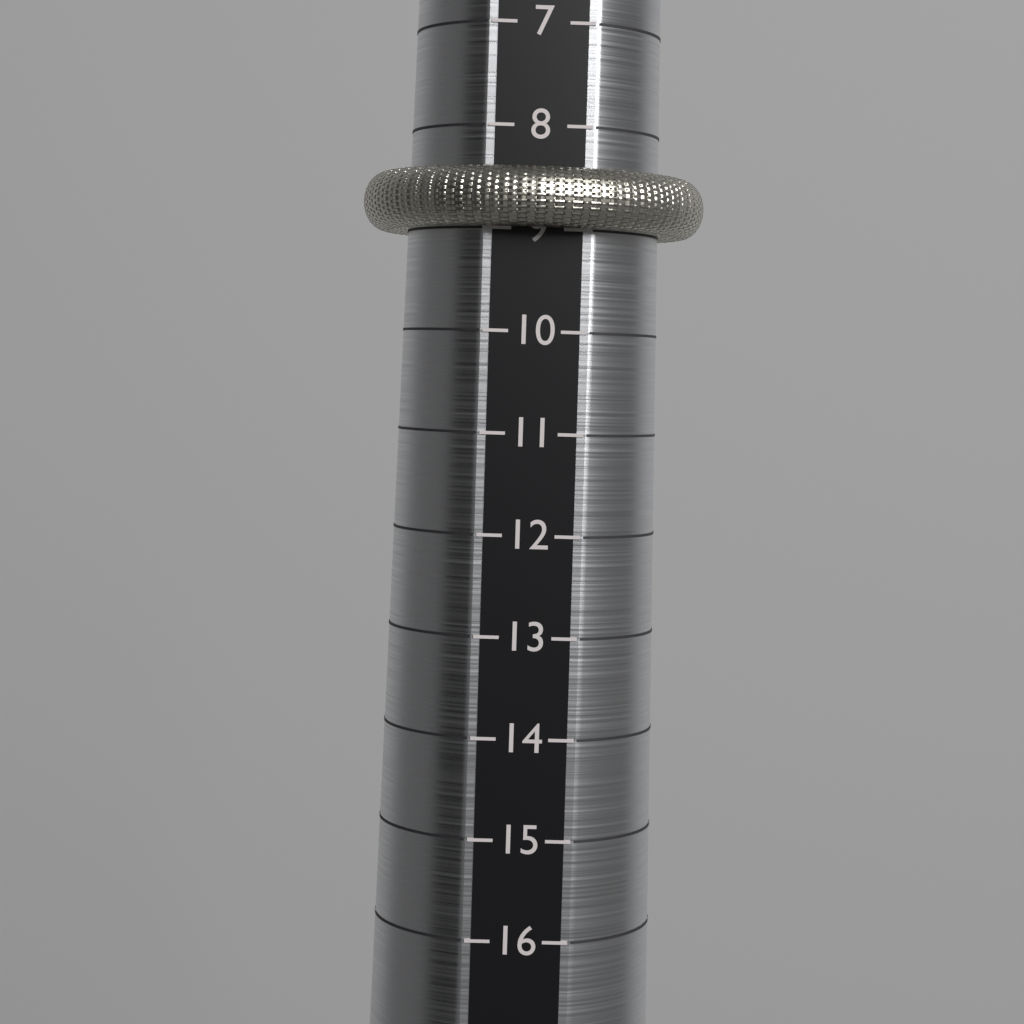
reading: 9 (no unit)
